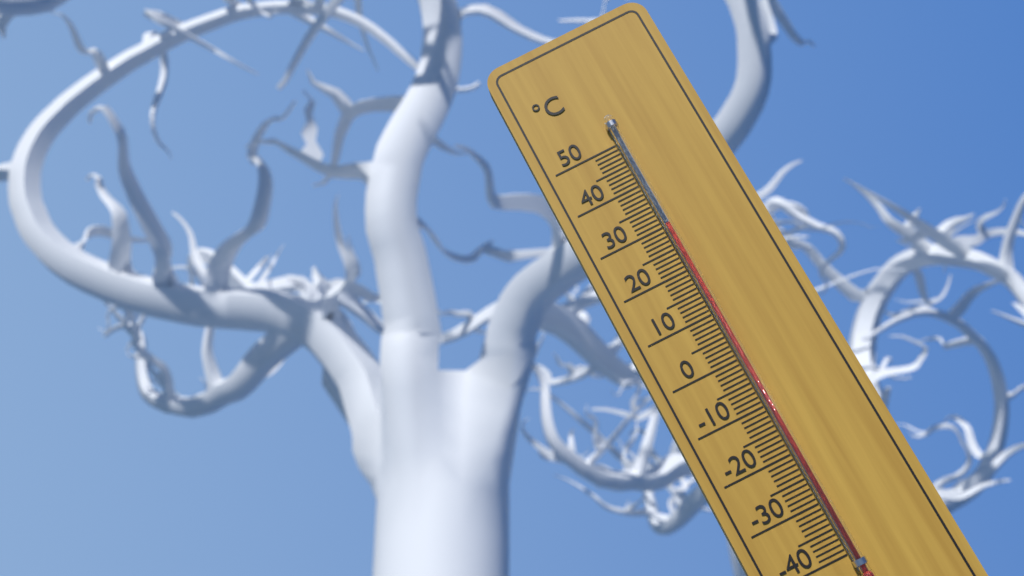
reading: 30 °C
